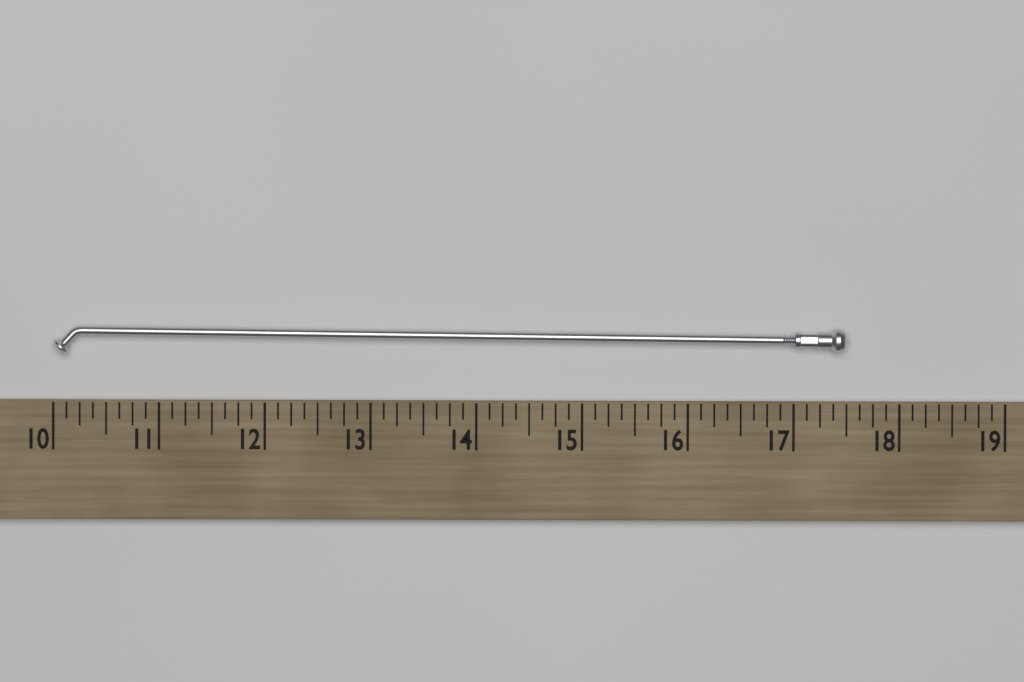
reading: 17.500 (no unit)
